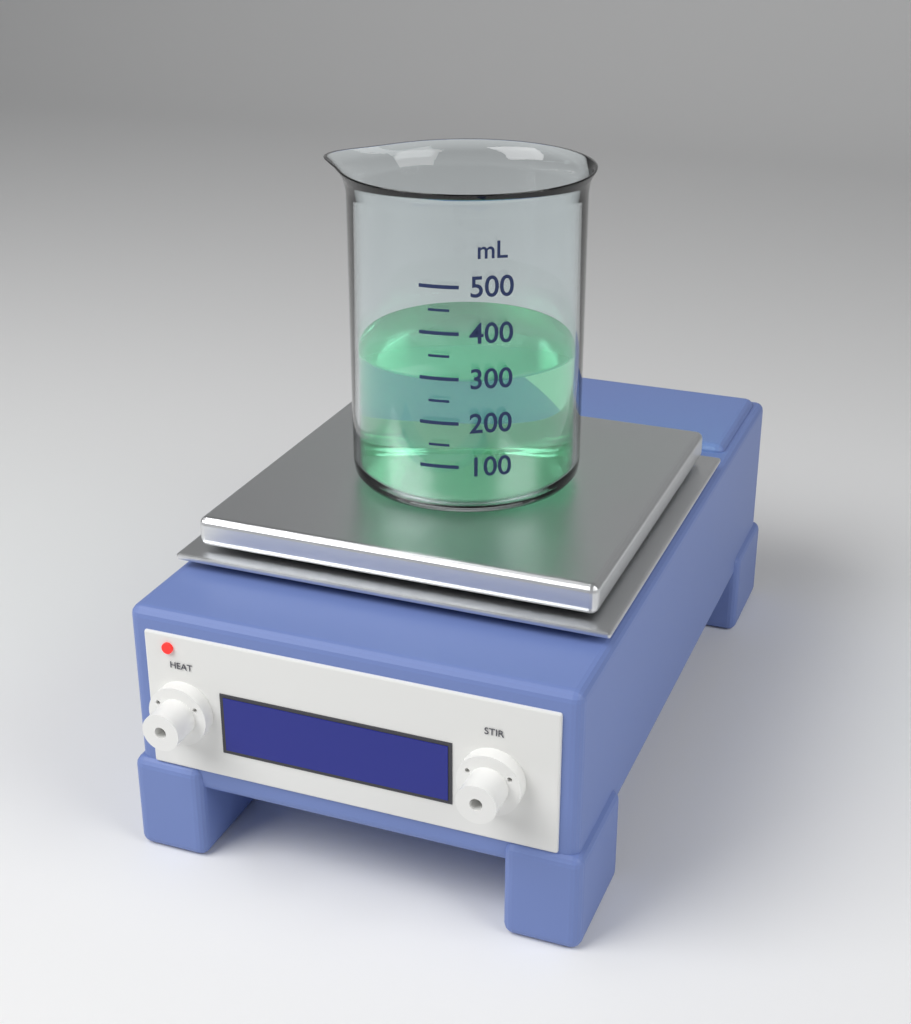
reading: 300 mL
